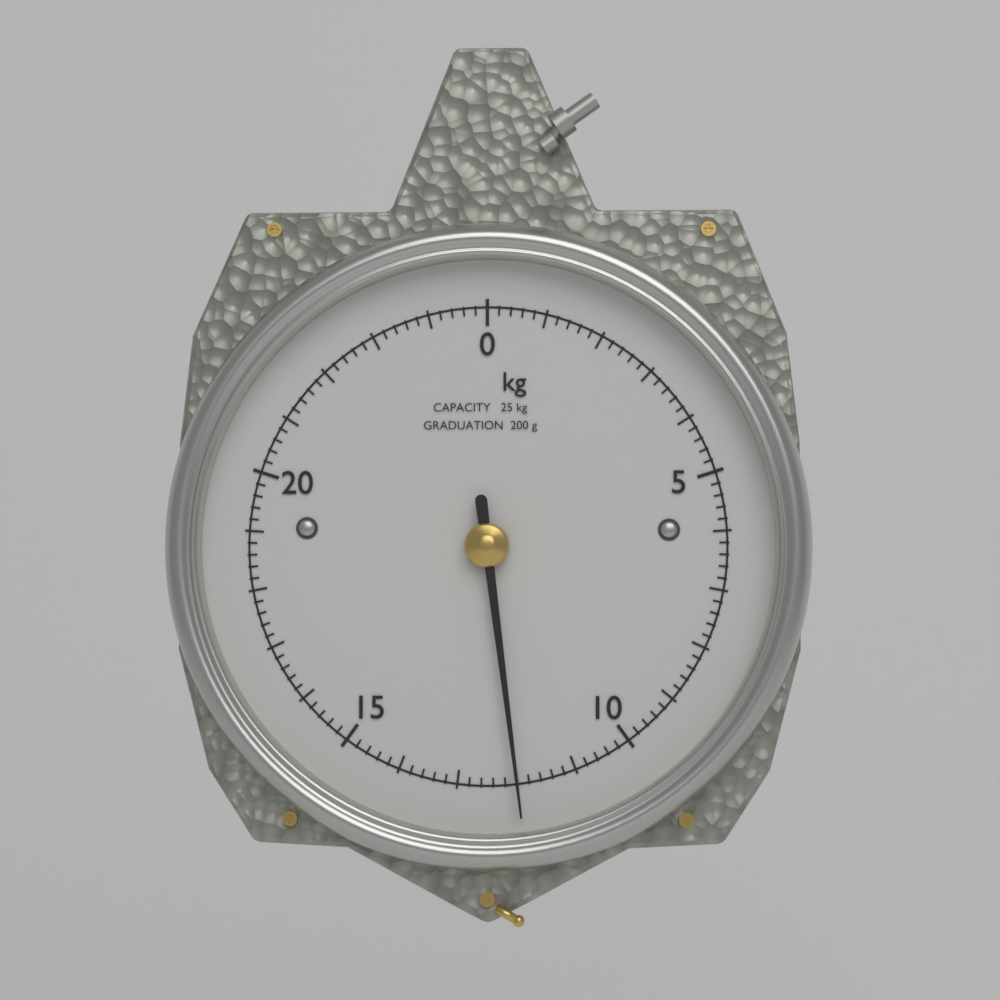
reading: 12.0 kg
